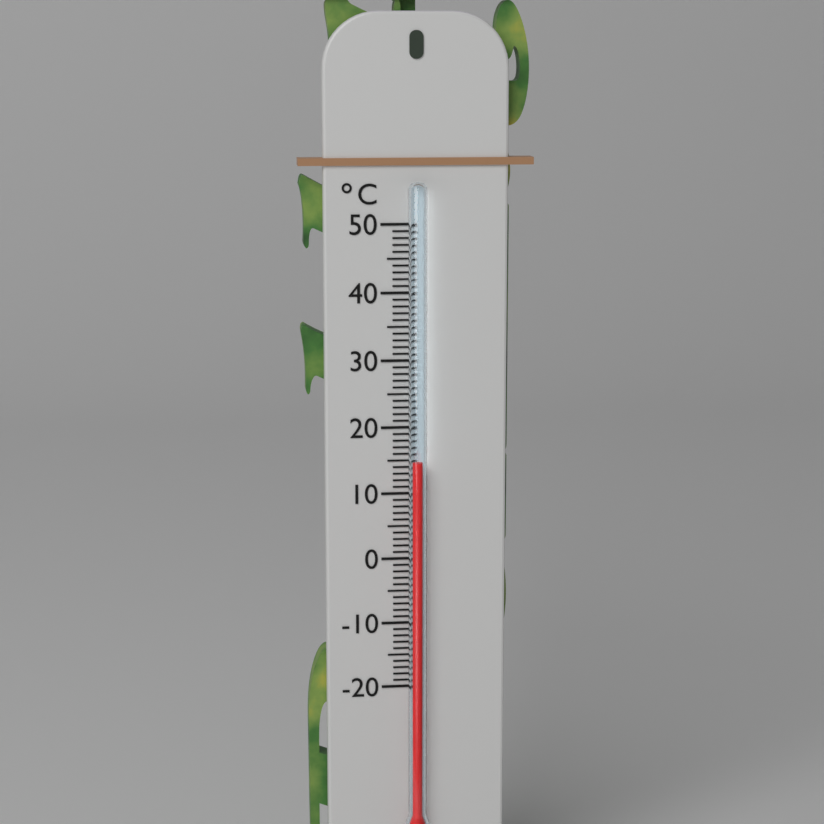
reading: 15 °C
